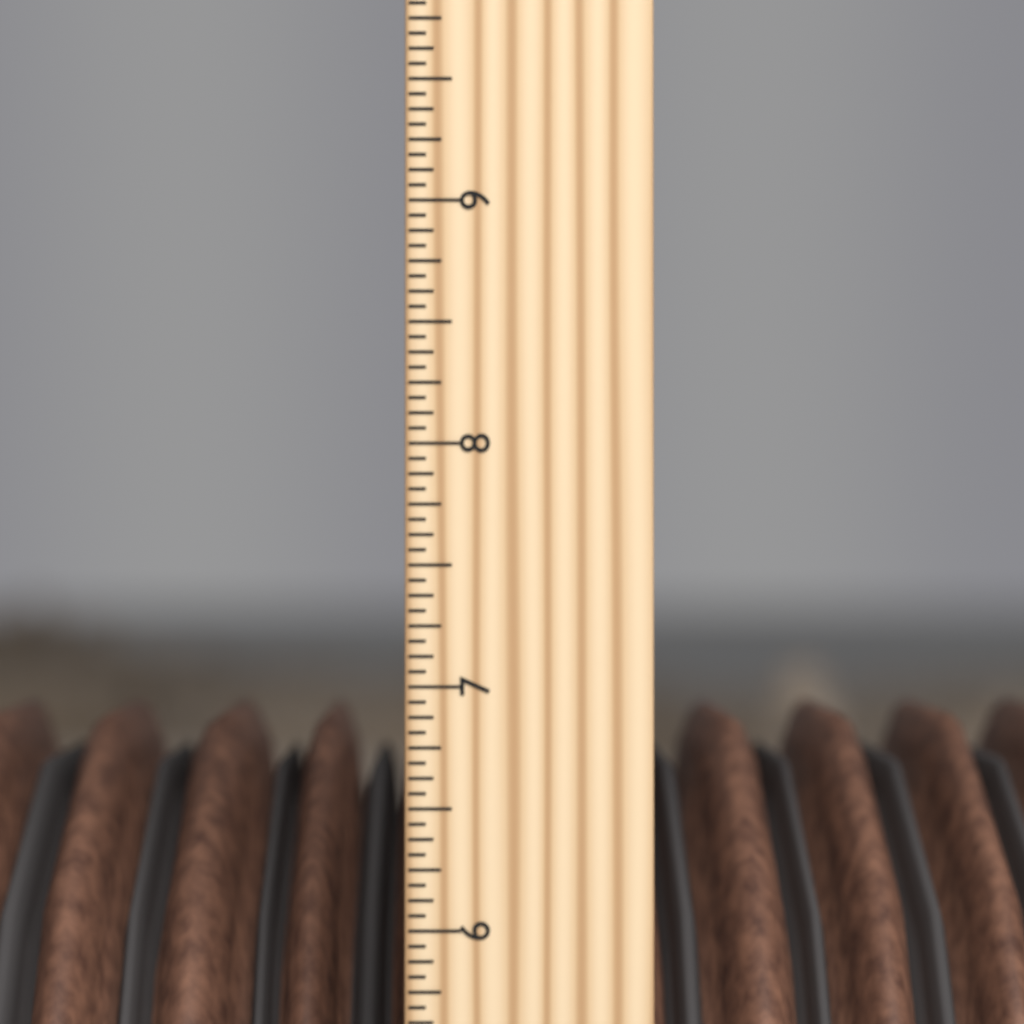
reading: 6.8125 inch
